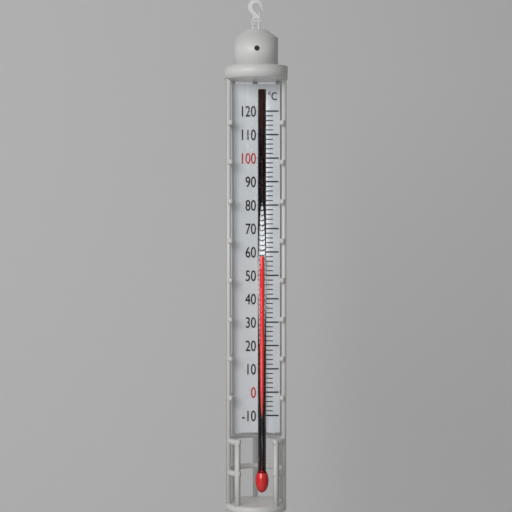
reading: 58 °C
